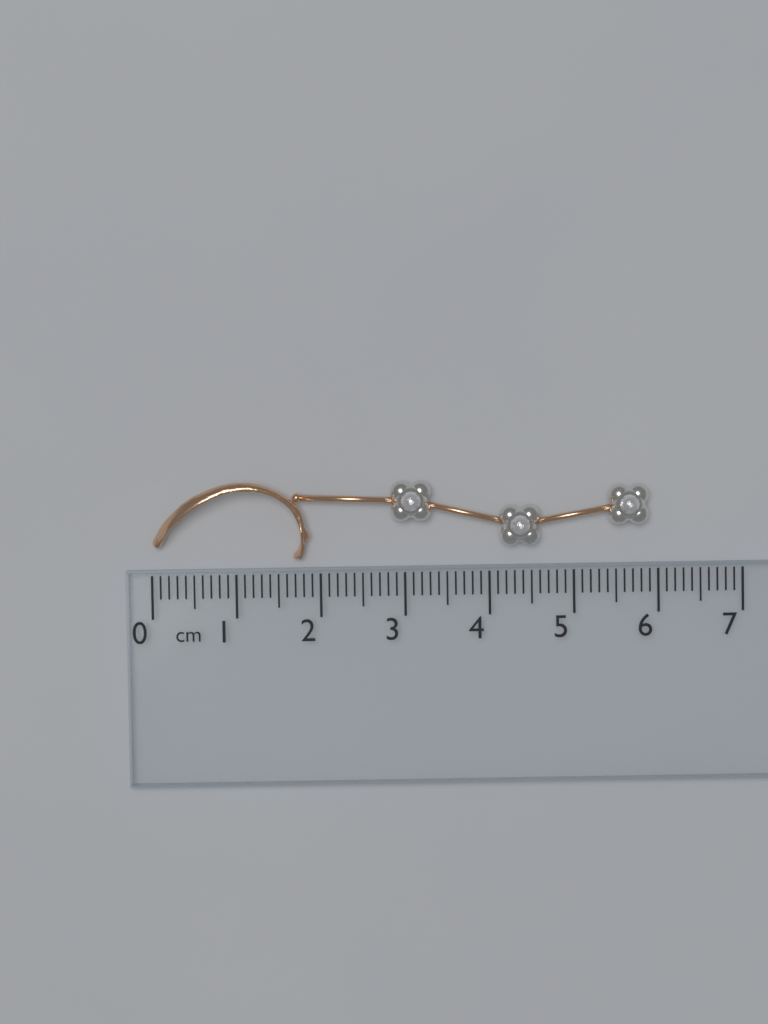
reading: 5.9 cm
